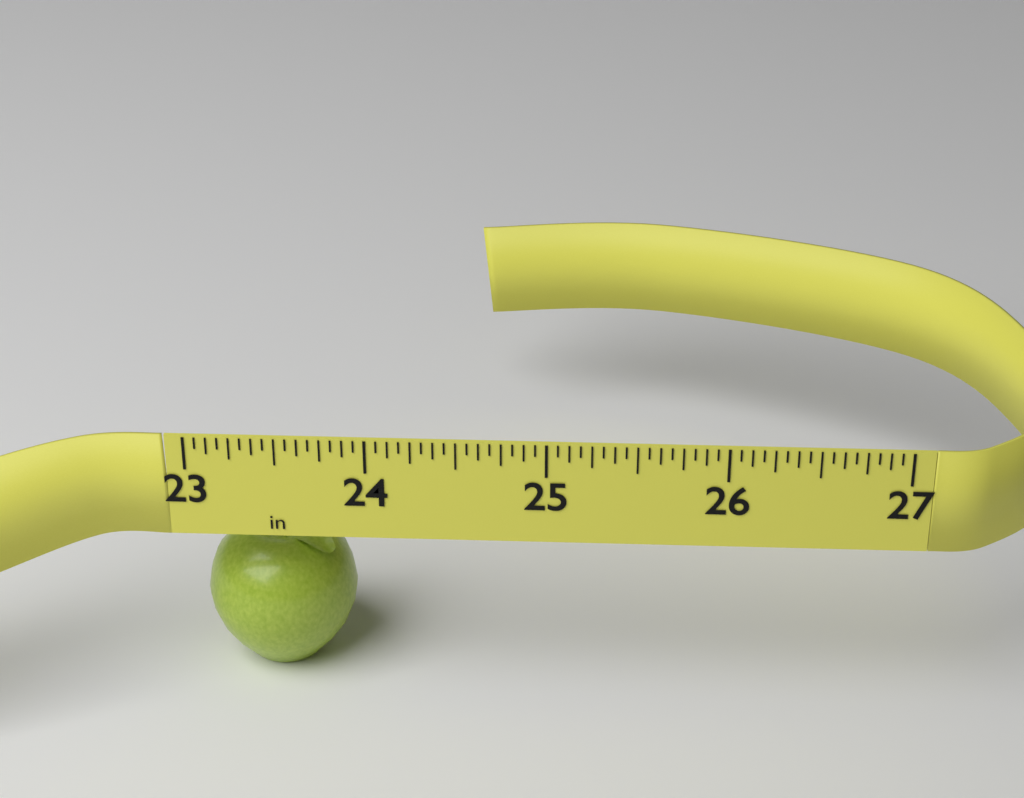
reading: 23.8750 in
